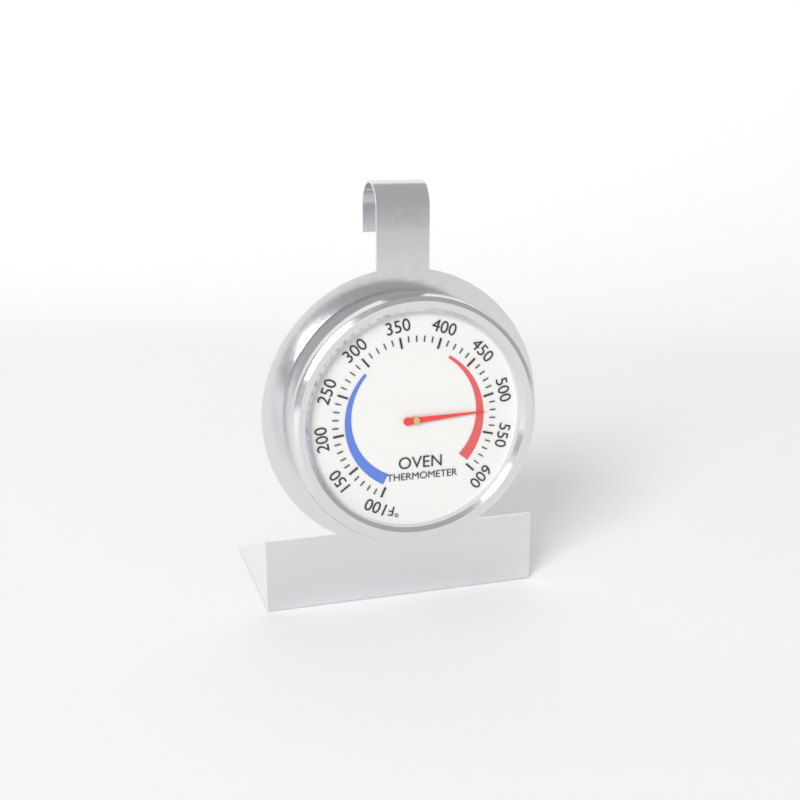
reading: 520 °F
